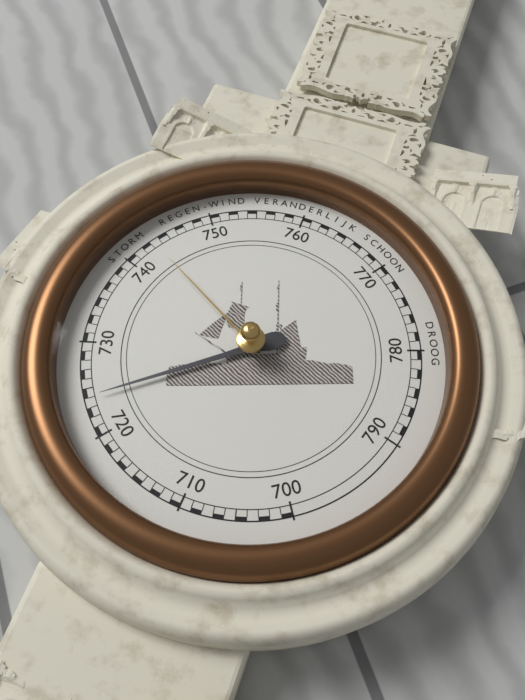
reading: 724 mmHg
